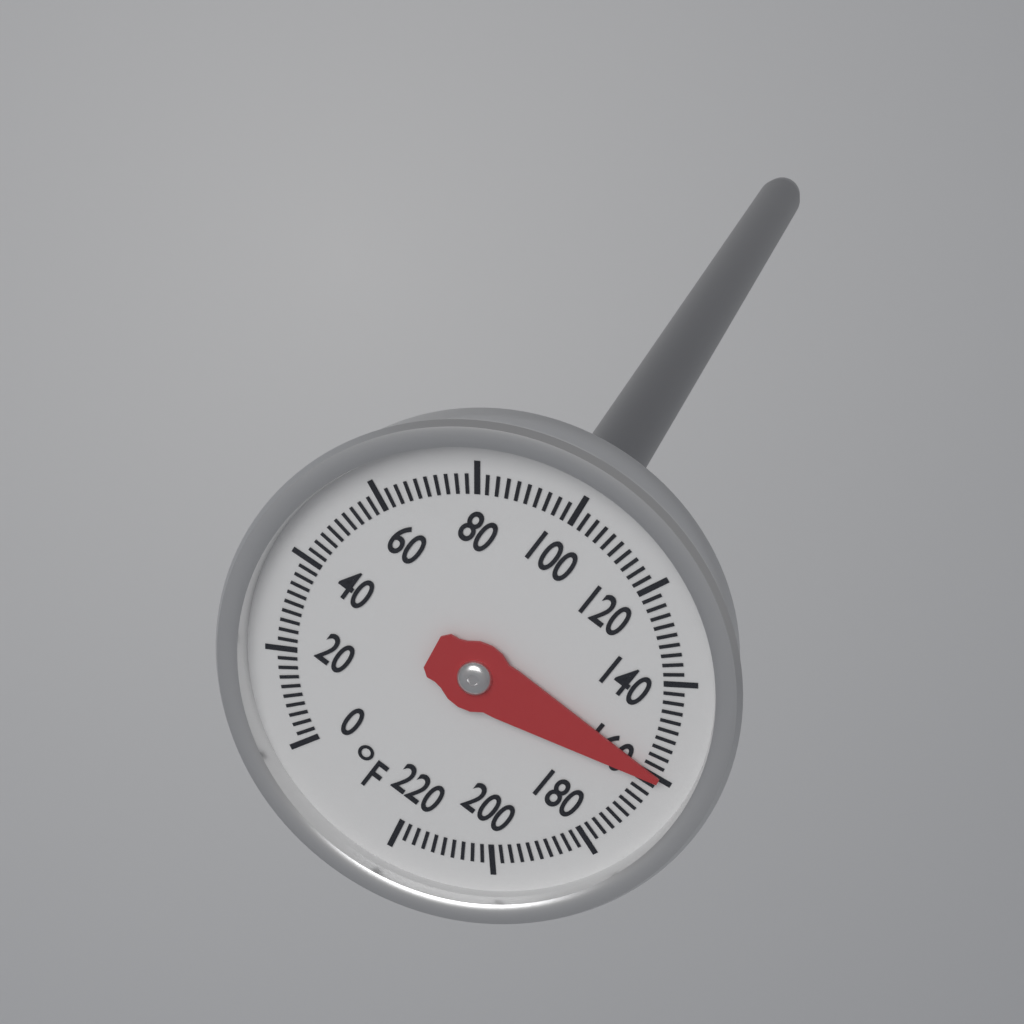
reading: 160 °F
